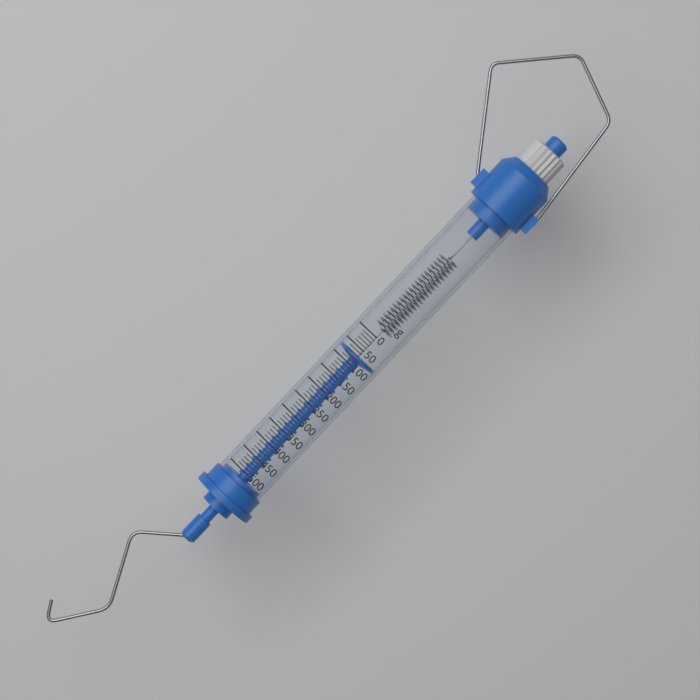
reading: 70 g
